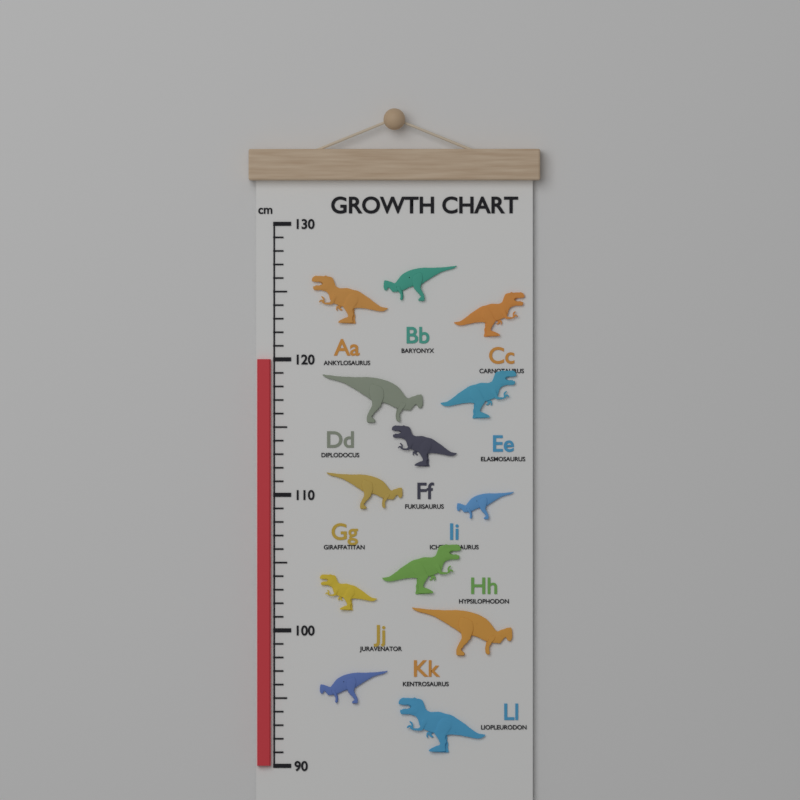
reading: 120 cm
